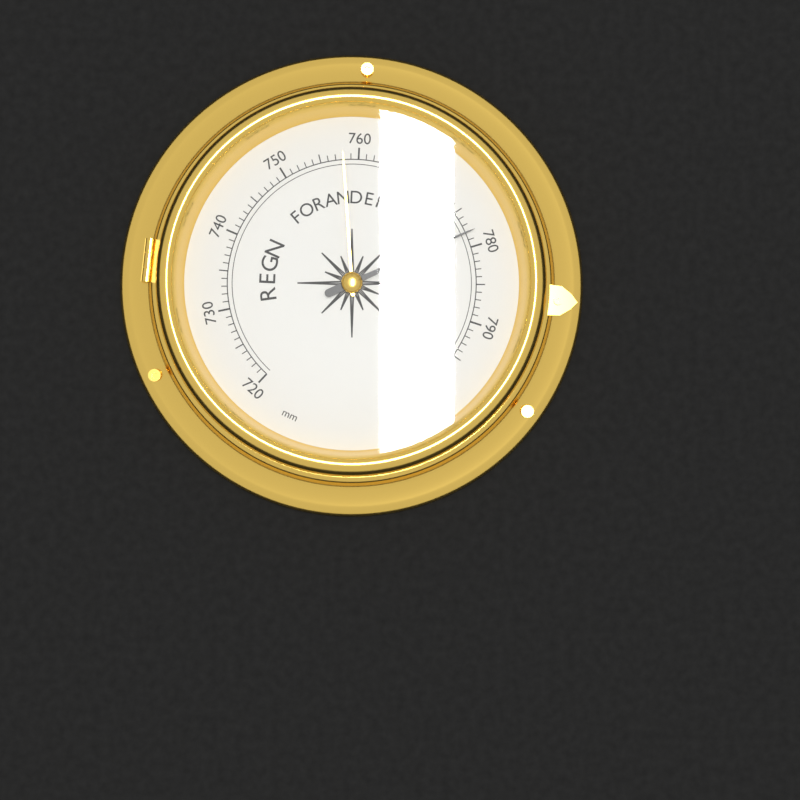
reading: 778 mm
